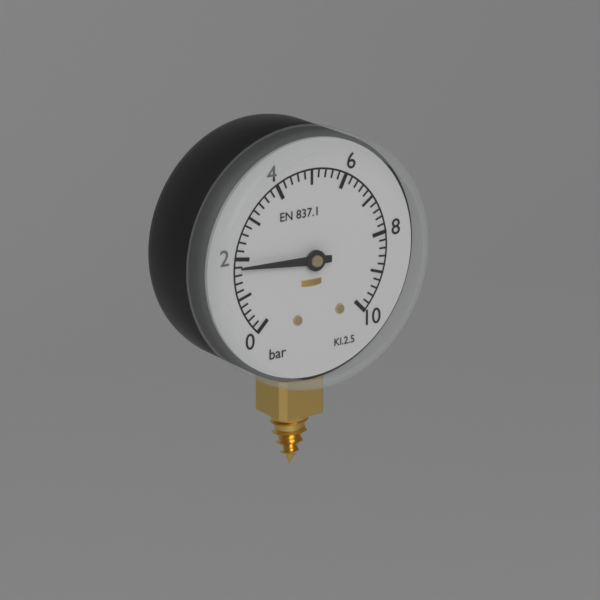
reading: 1.8 bar
